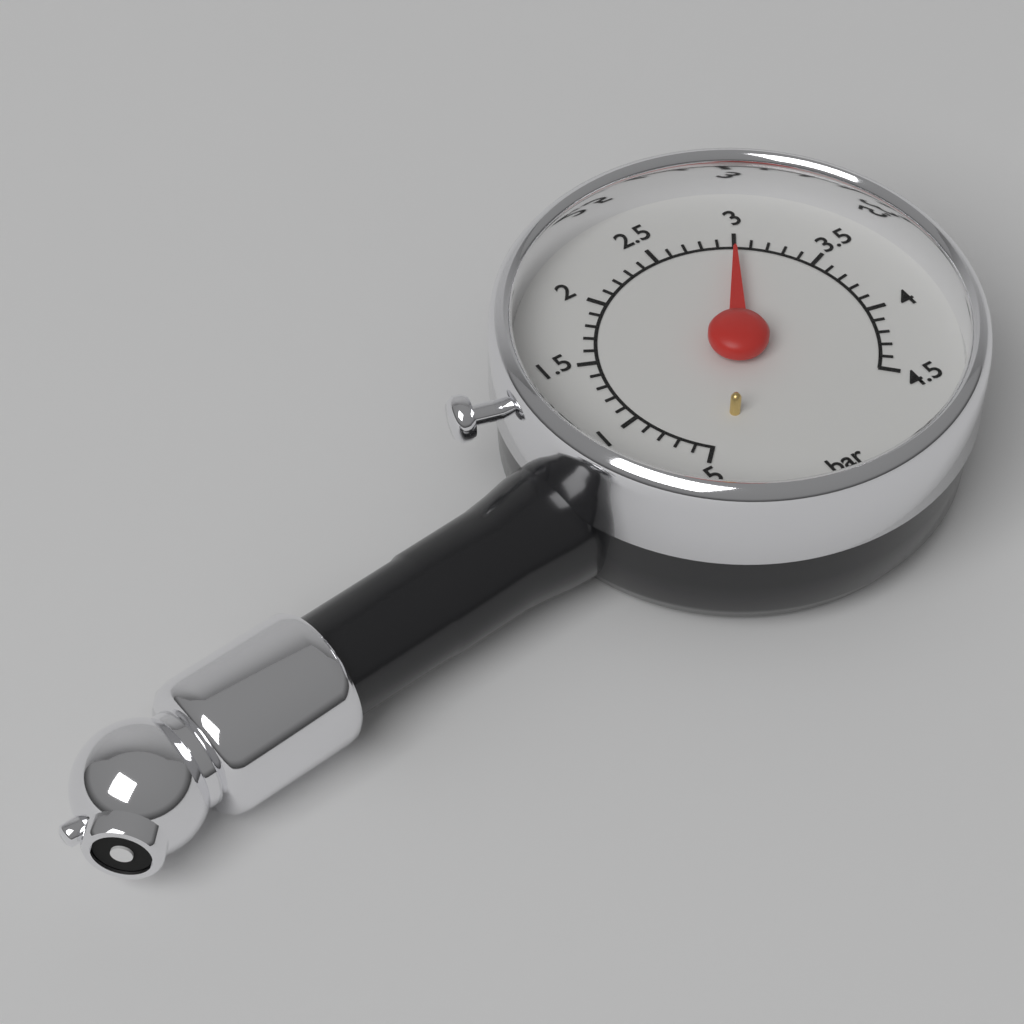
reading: 3.0 bar
